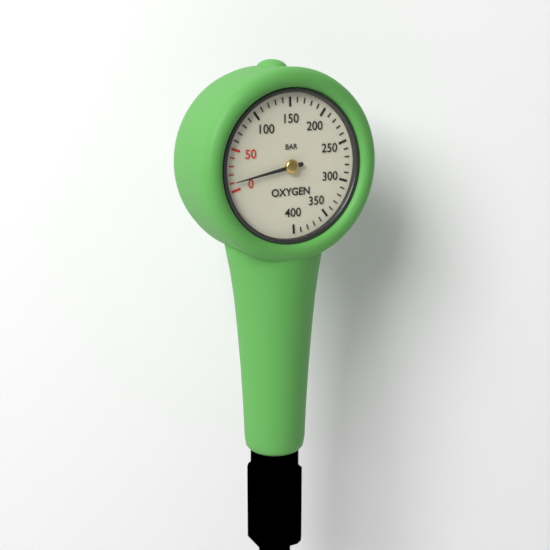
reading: 10 bar
